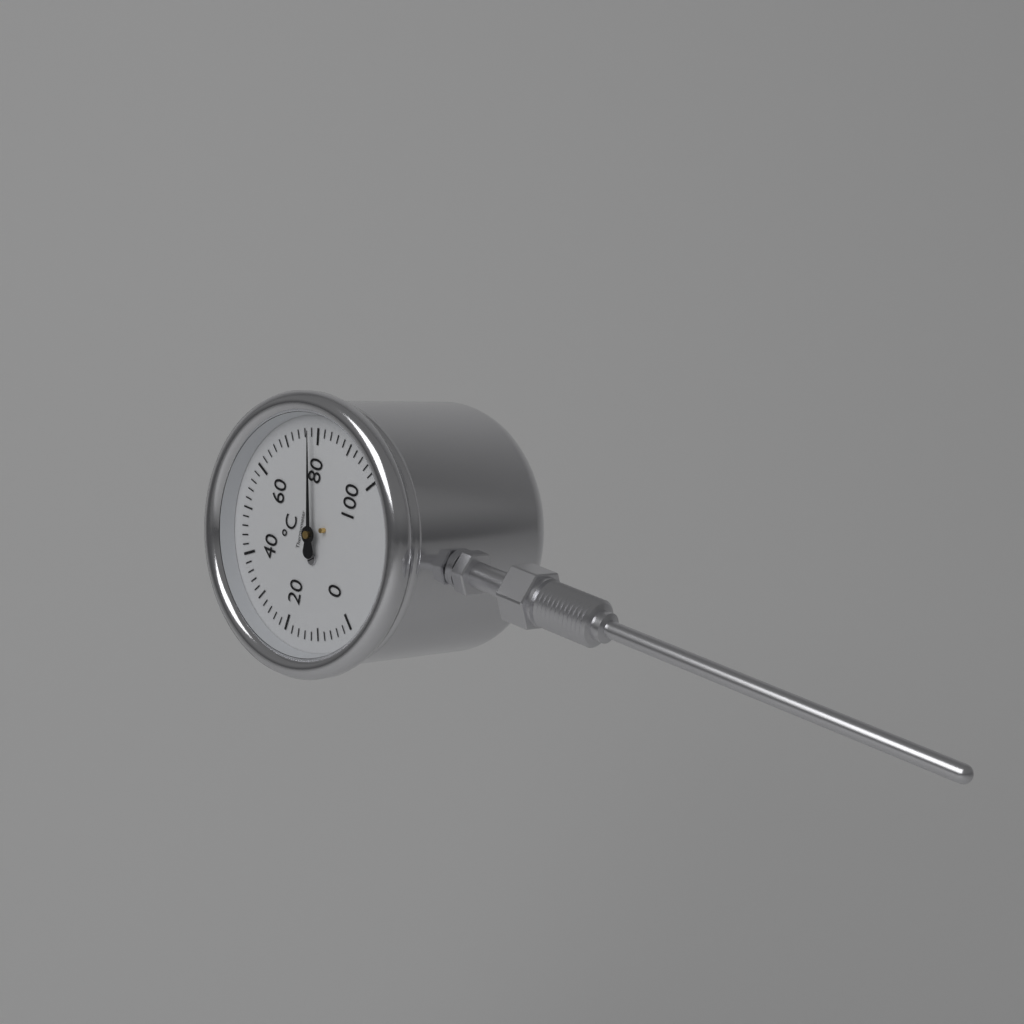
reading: 78 °C
